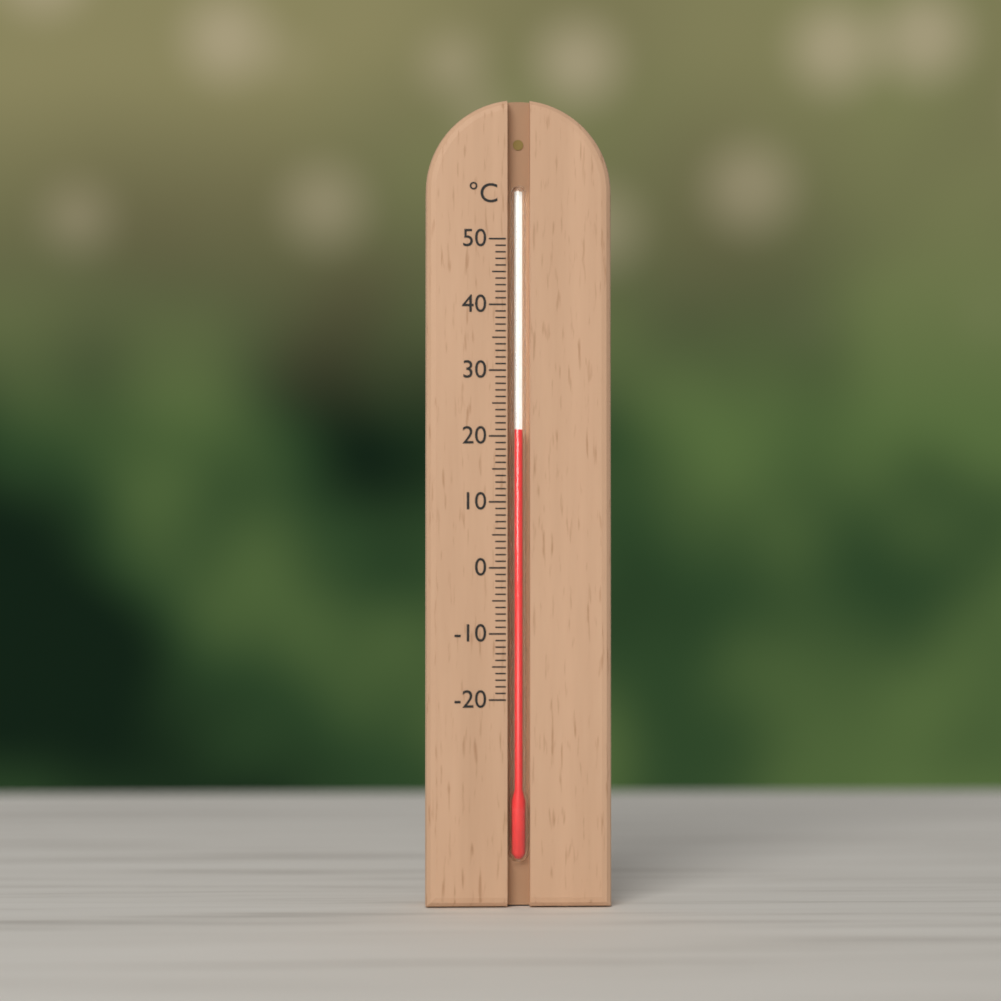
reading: 21 °C
